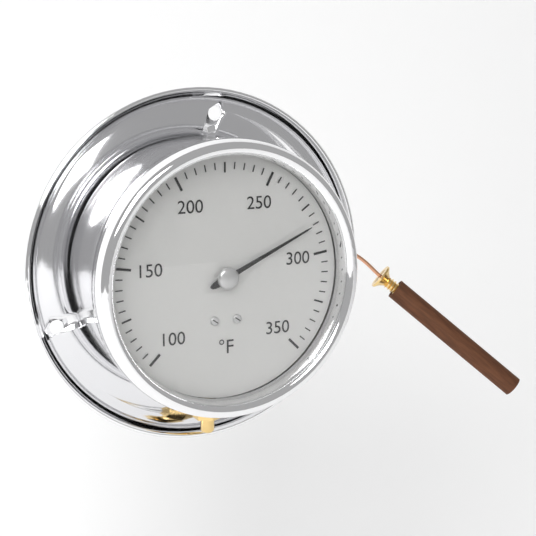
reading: 285 °F
